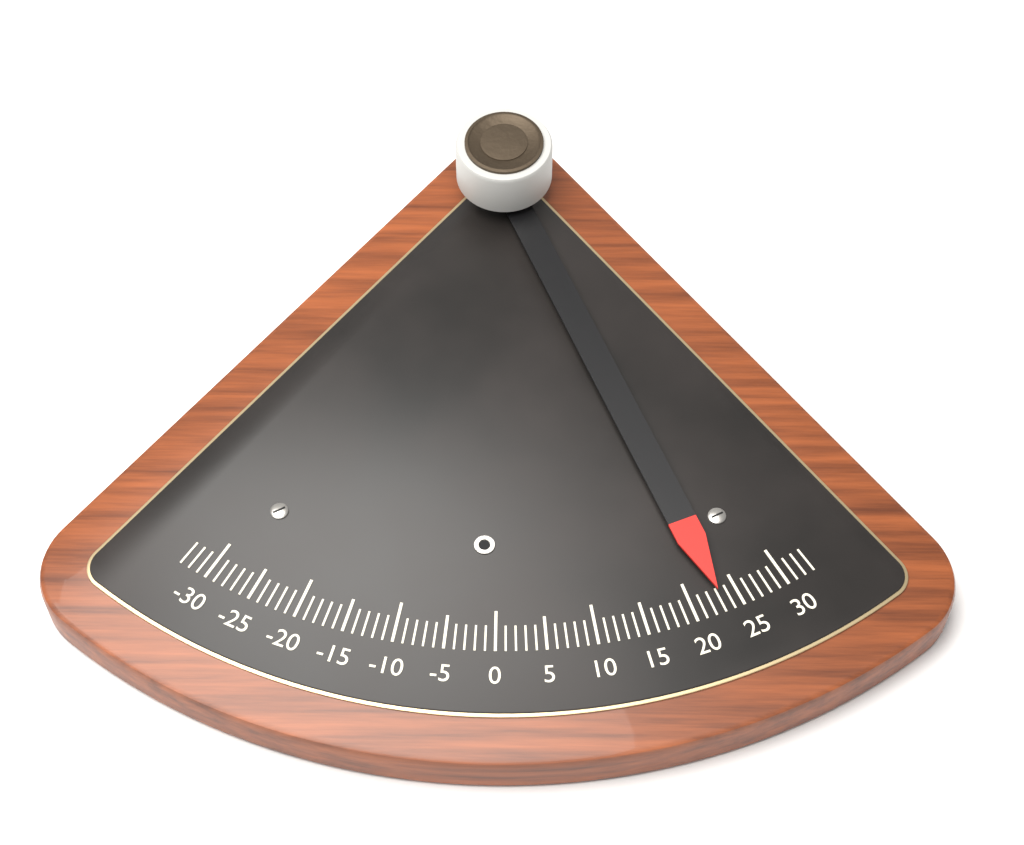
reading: 23 (no unit)
